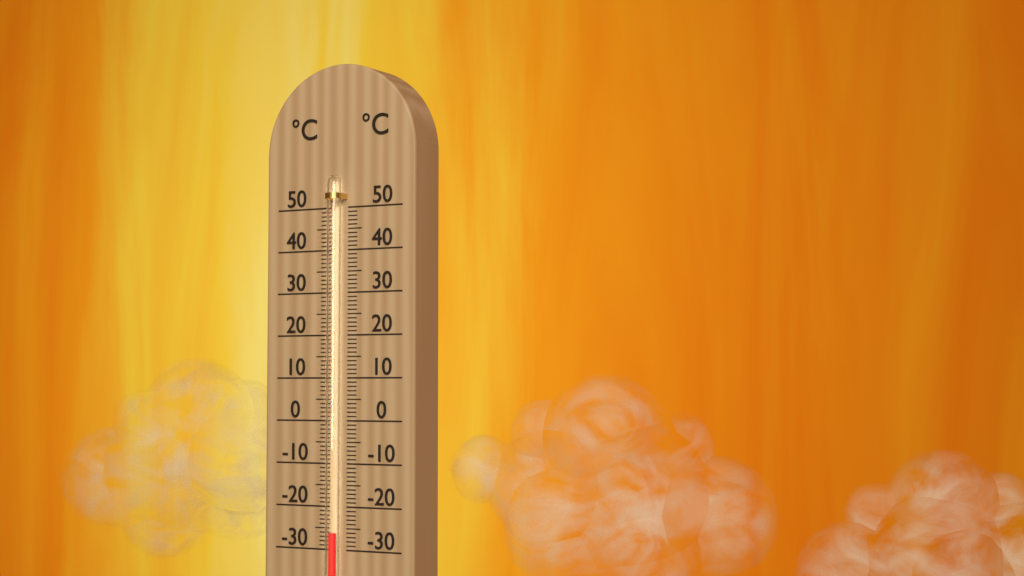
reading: -26 °C
